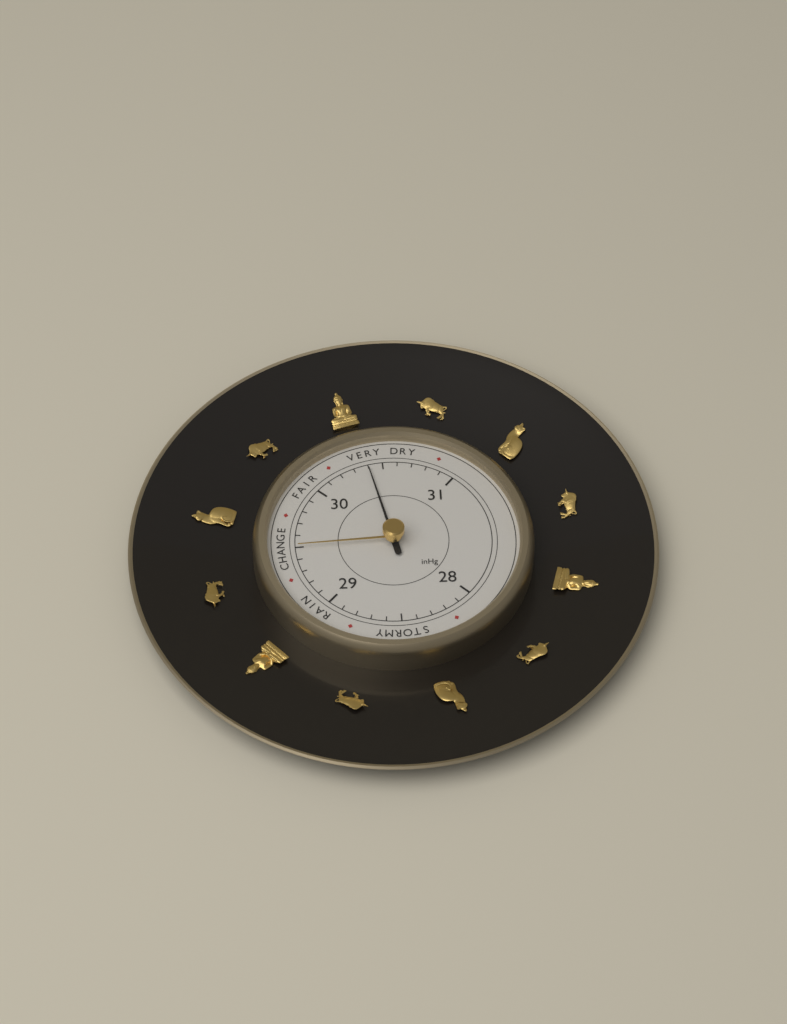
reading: 30.4 inHg
